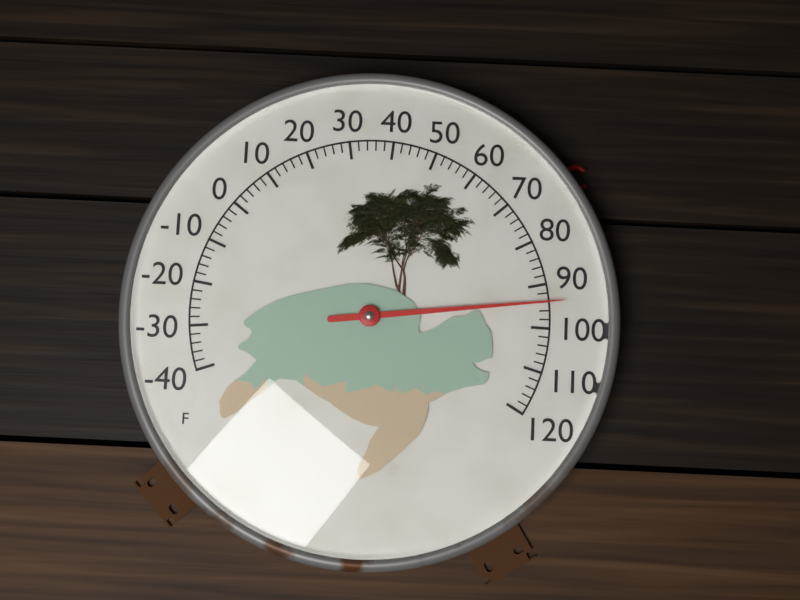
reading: 94 °F
